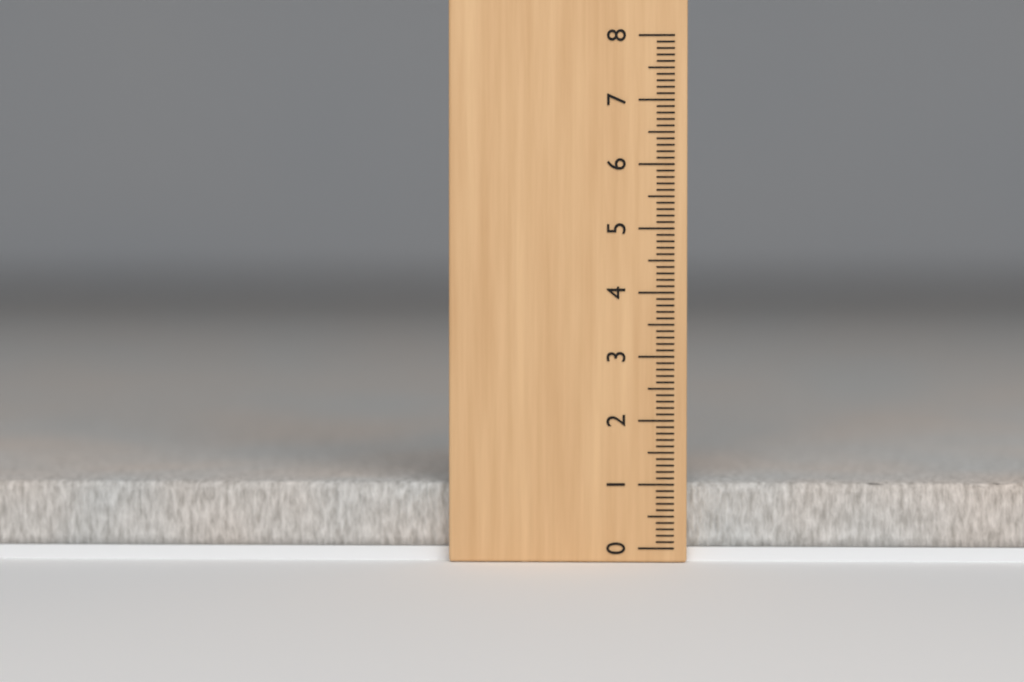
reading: 1.0 (no unit)
